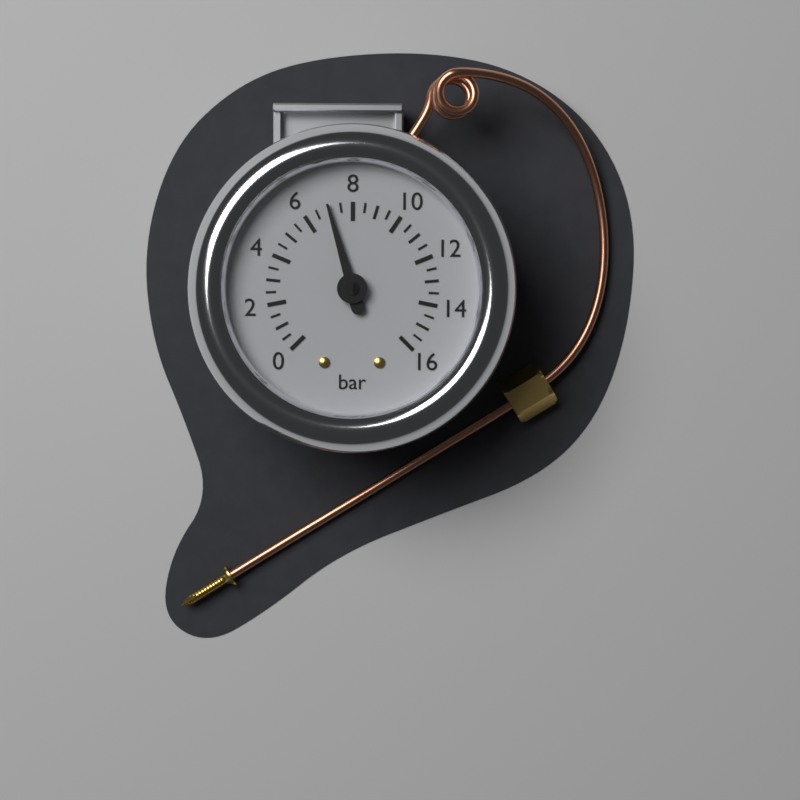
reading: 7.0 bar
